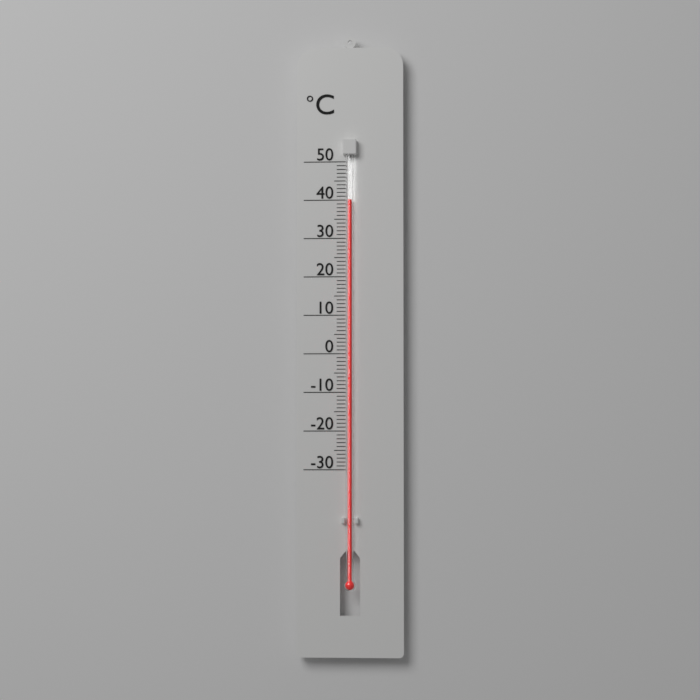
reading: 40 °C
